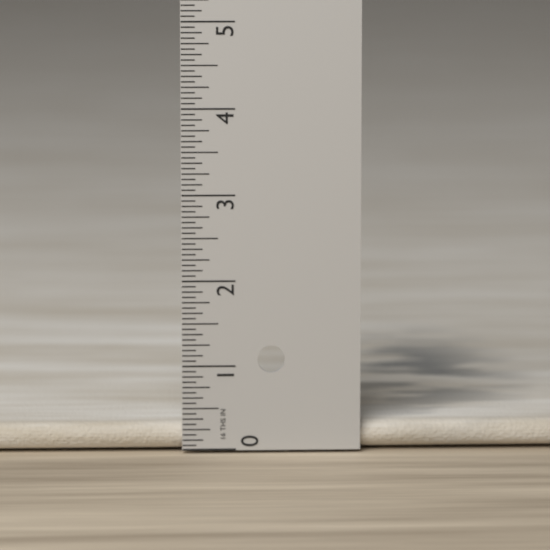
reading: 0.3125 in
